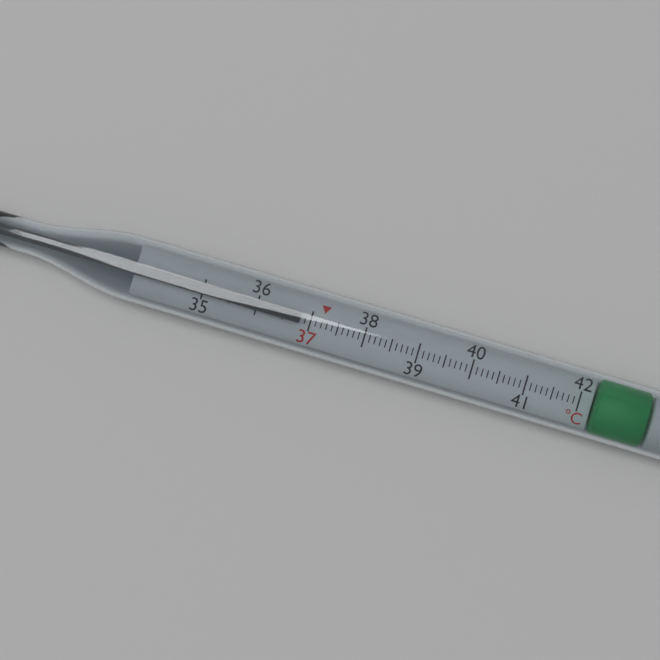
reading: 36.8 °C
